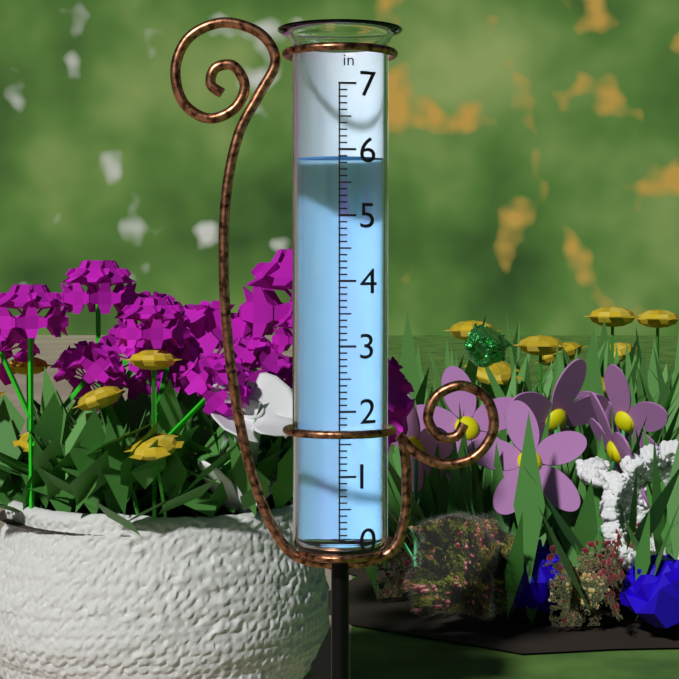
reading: 5.9 in
